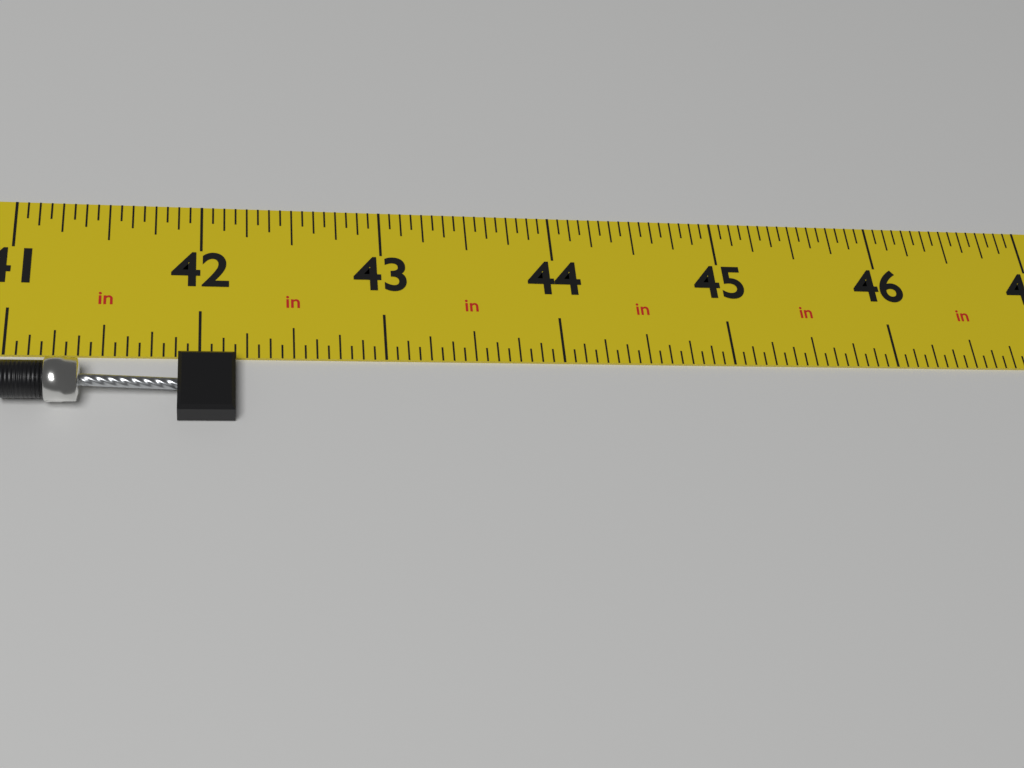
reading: 42.1875 in
